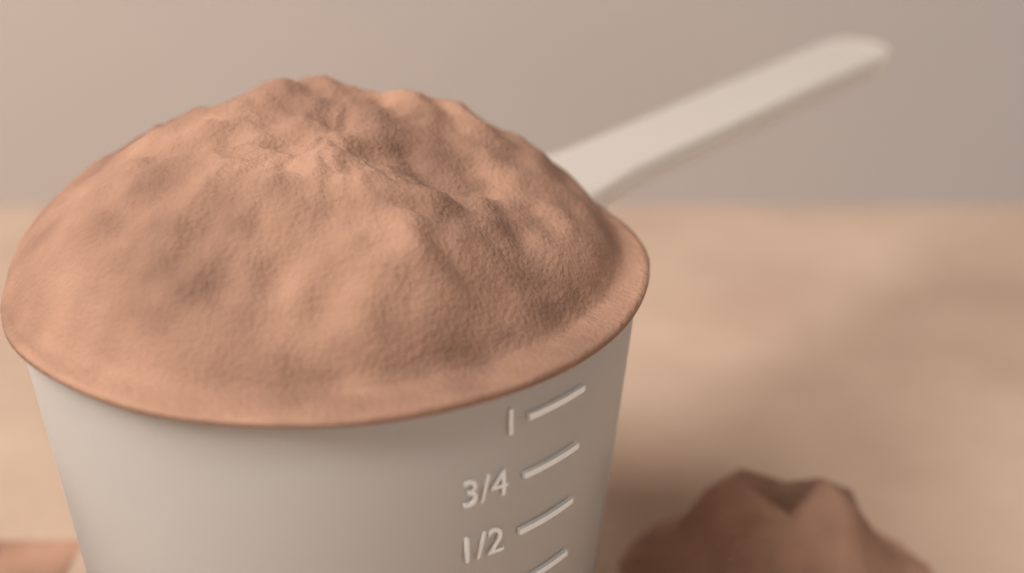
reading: 1.00 (no unit)
